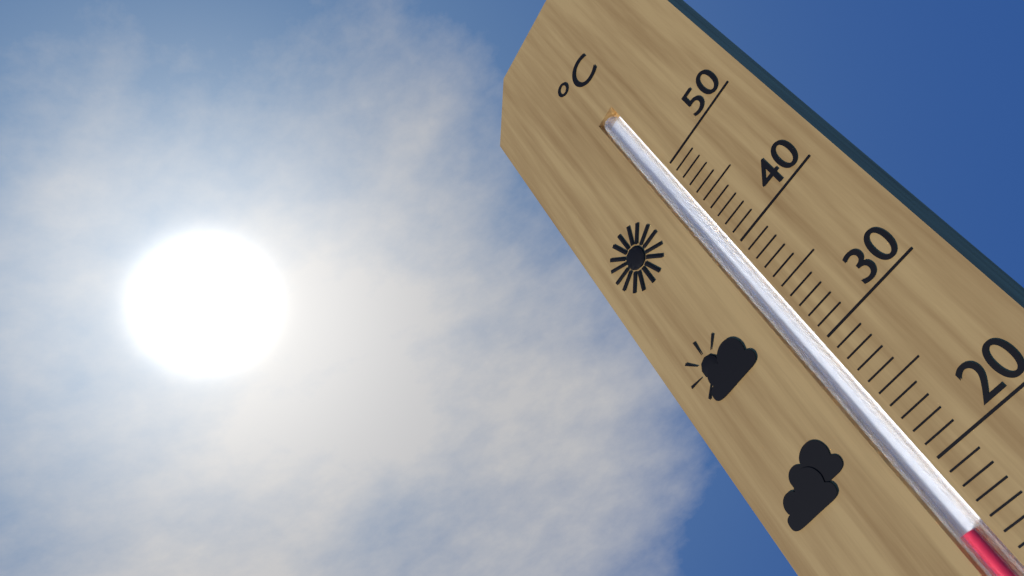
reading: 16 °C
